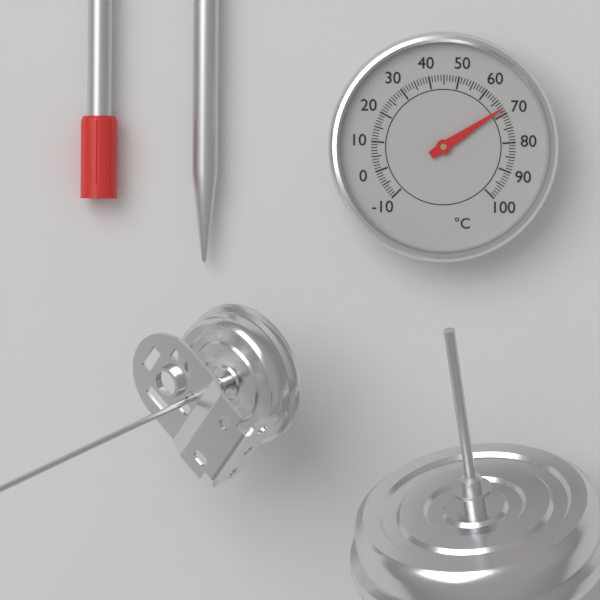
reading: 68 °C
